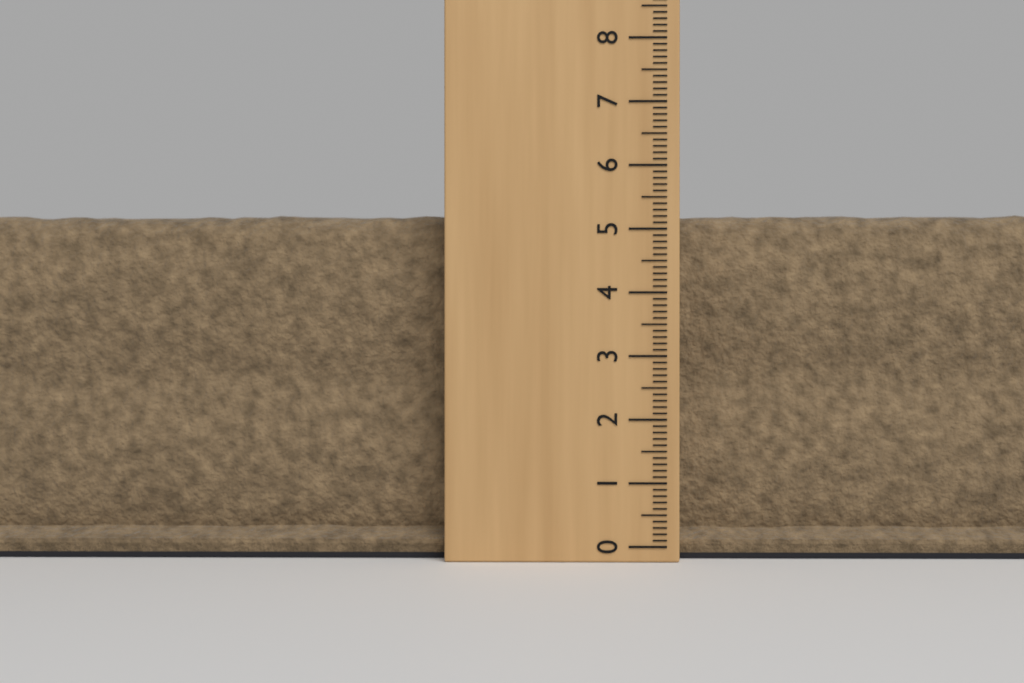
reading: 5.3 (no unit)
